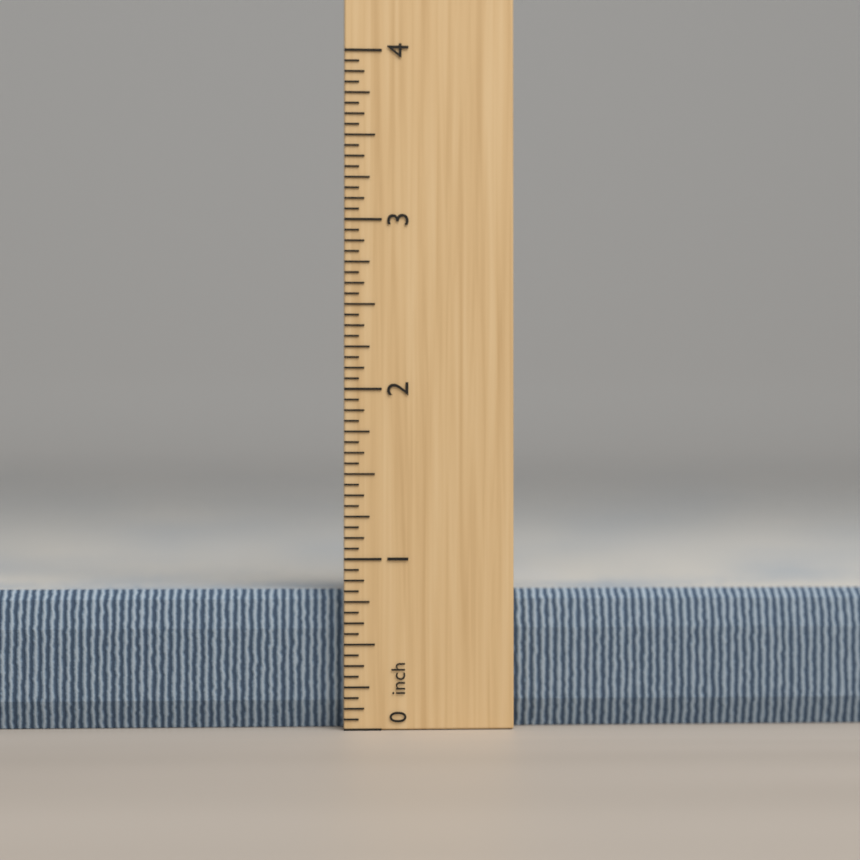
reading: 0.8125 inch
